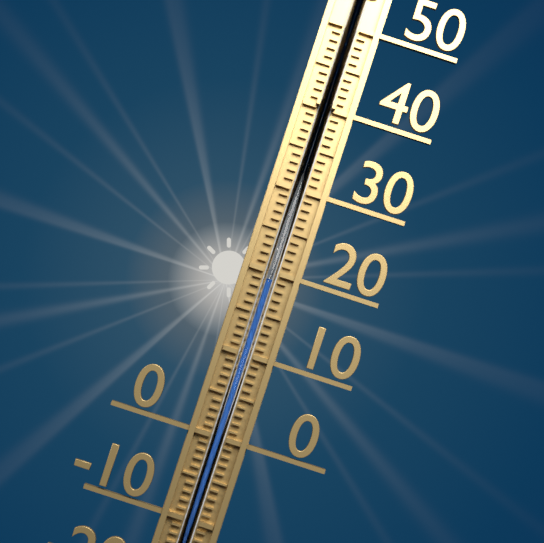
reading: 19 °C
